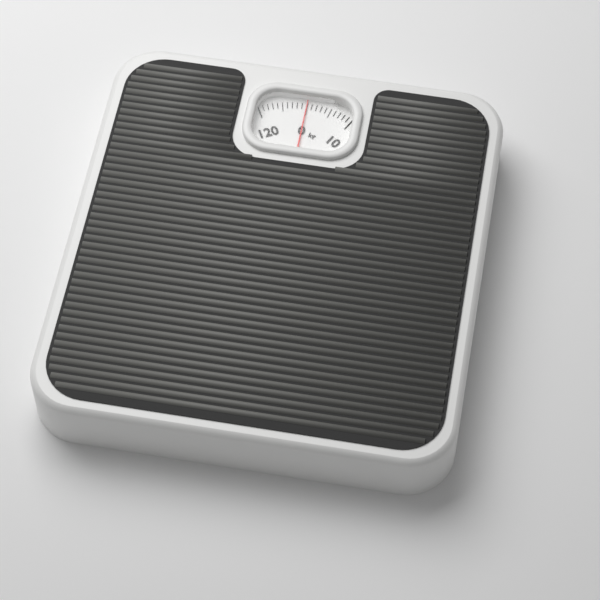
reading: 0 kg
